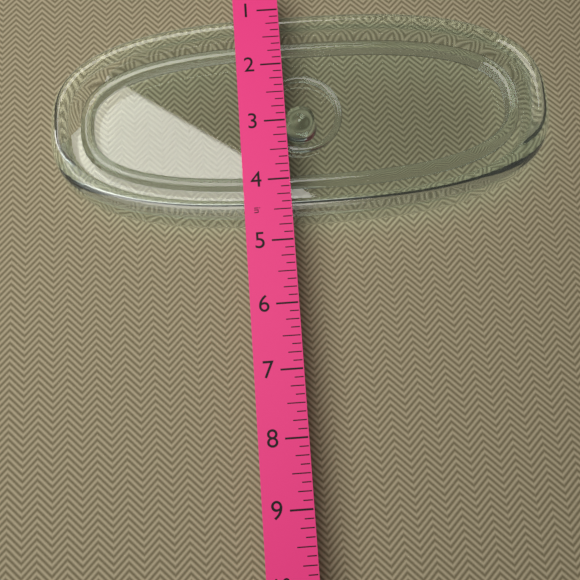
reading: 4.625 in
